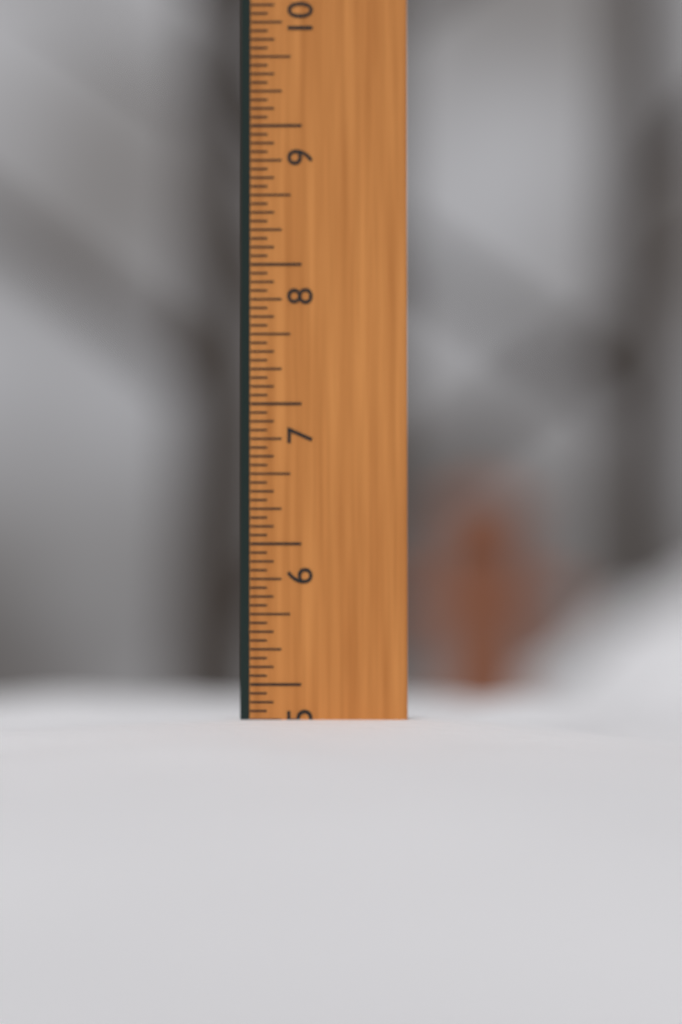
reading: 4.7500 in
